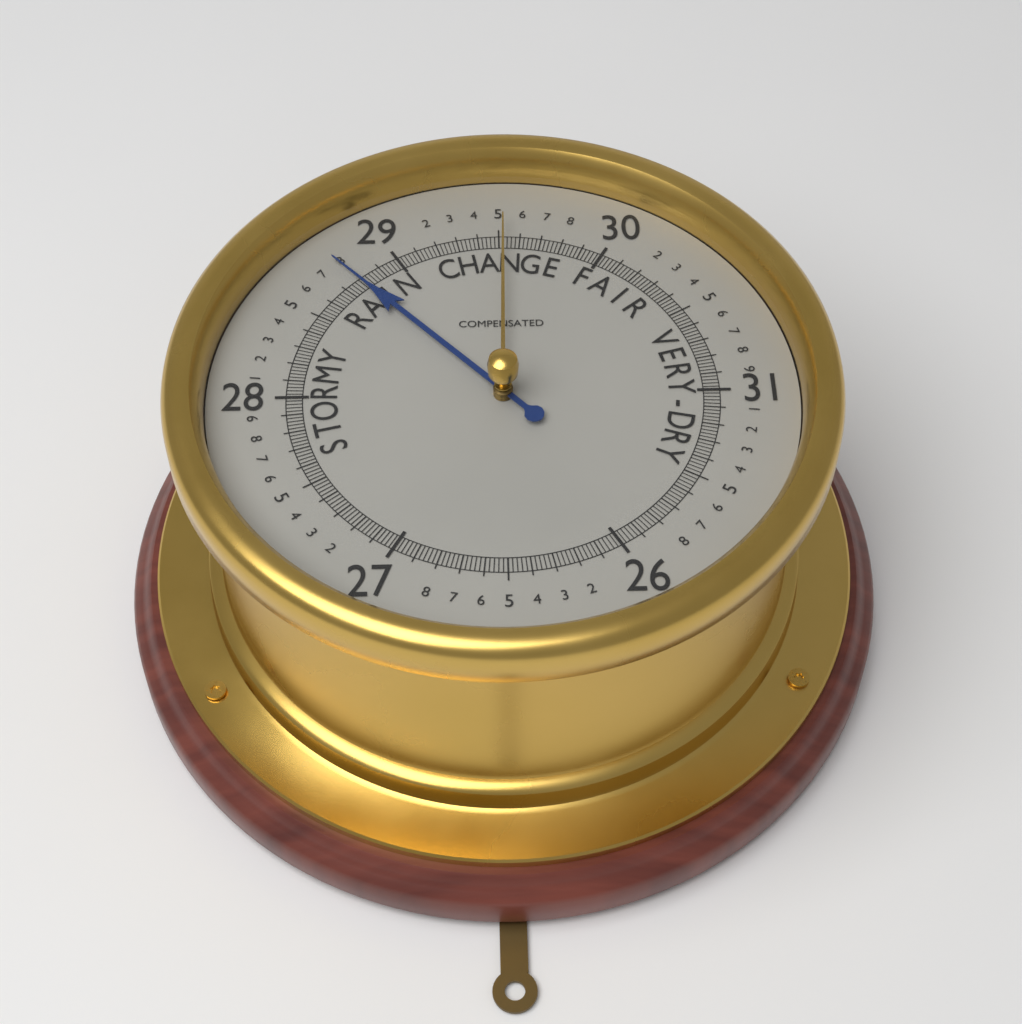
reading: 28.78 (no unit)
